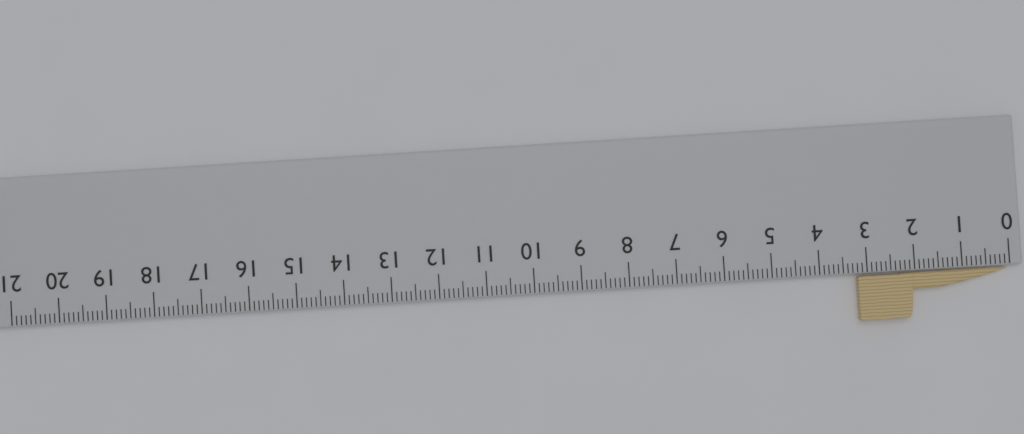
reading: 3.2 cm
